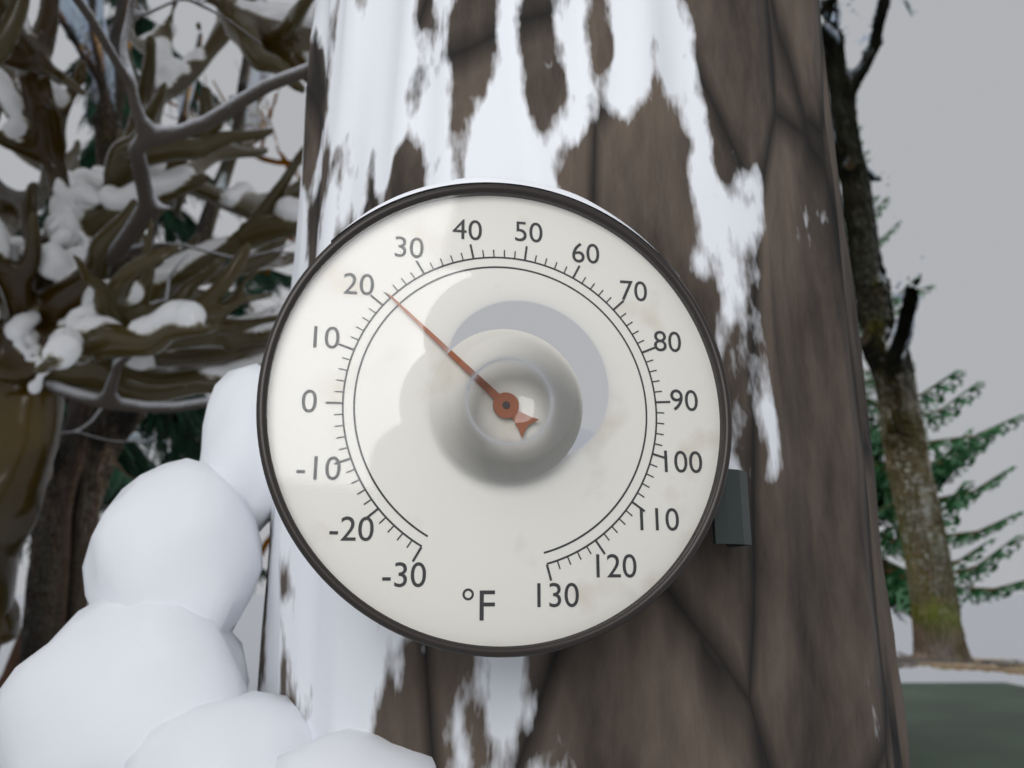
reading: 22 °F
